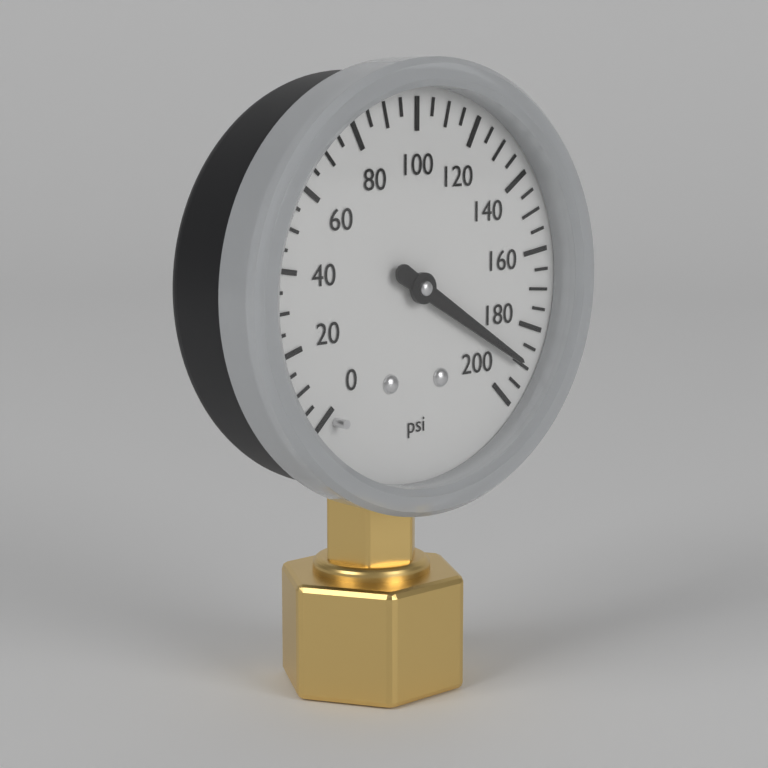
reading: 190 psi
